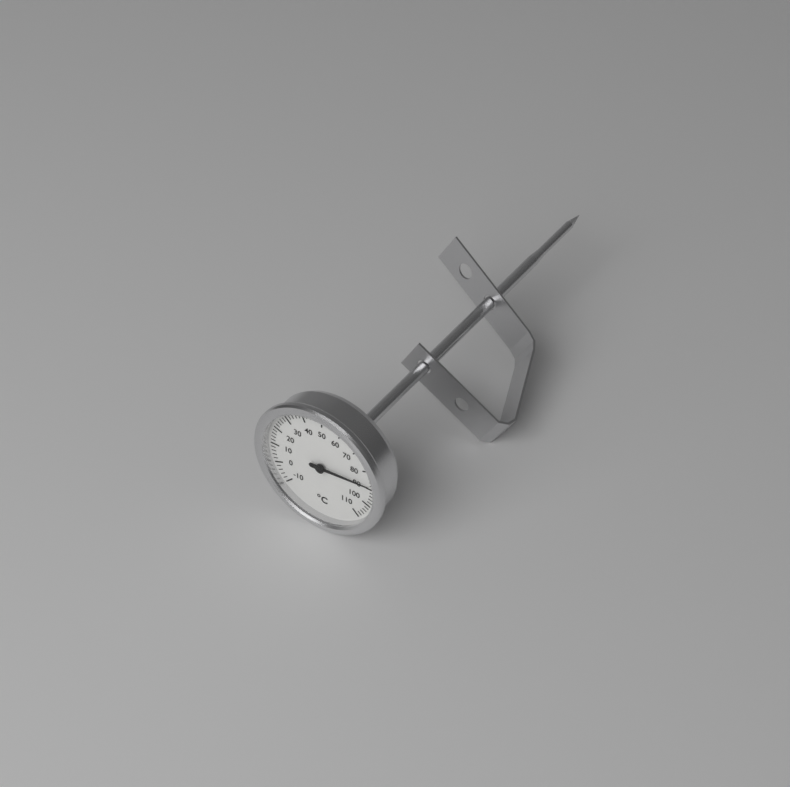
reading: 88 °C
